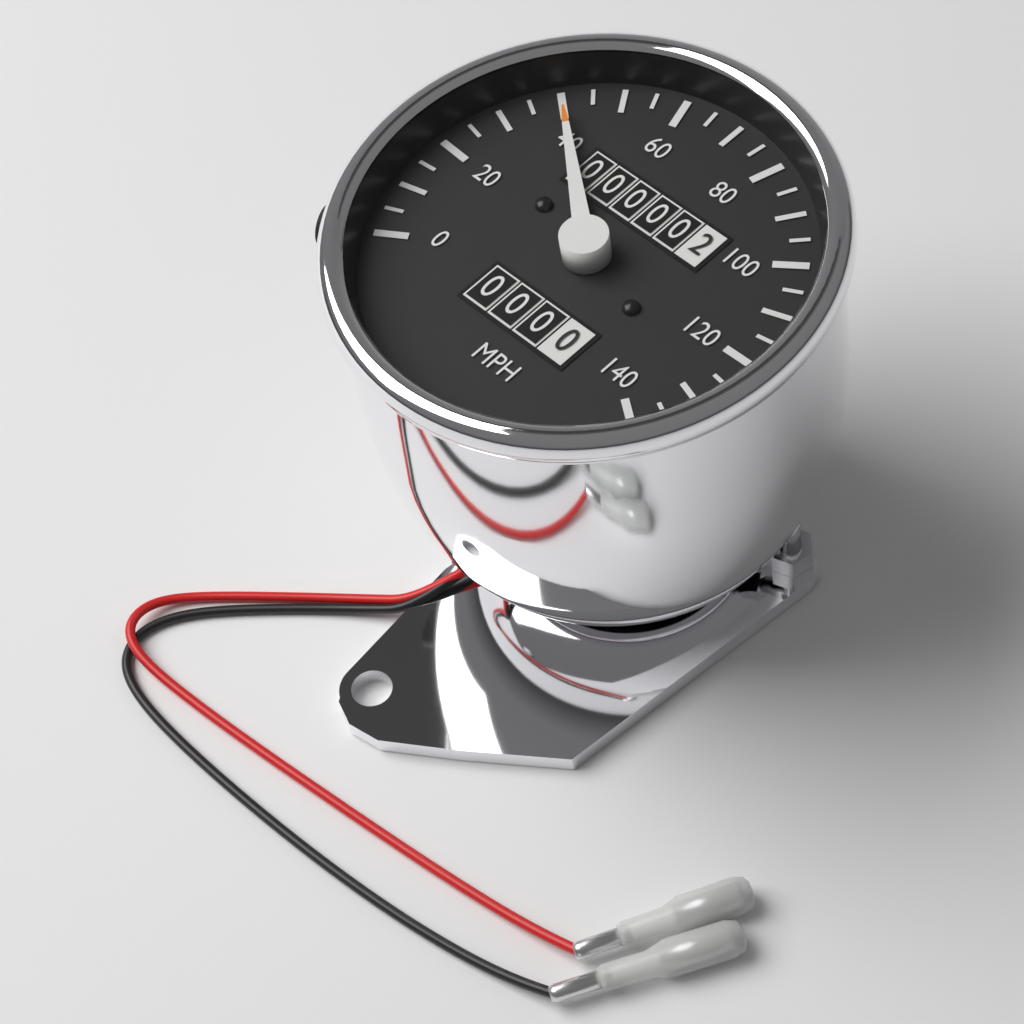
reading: 40 mph
